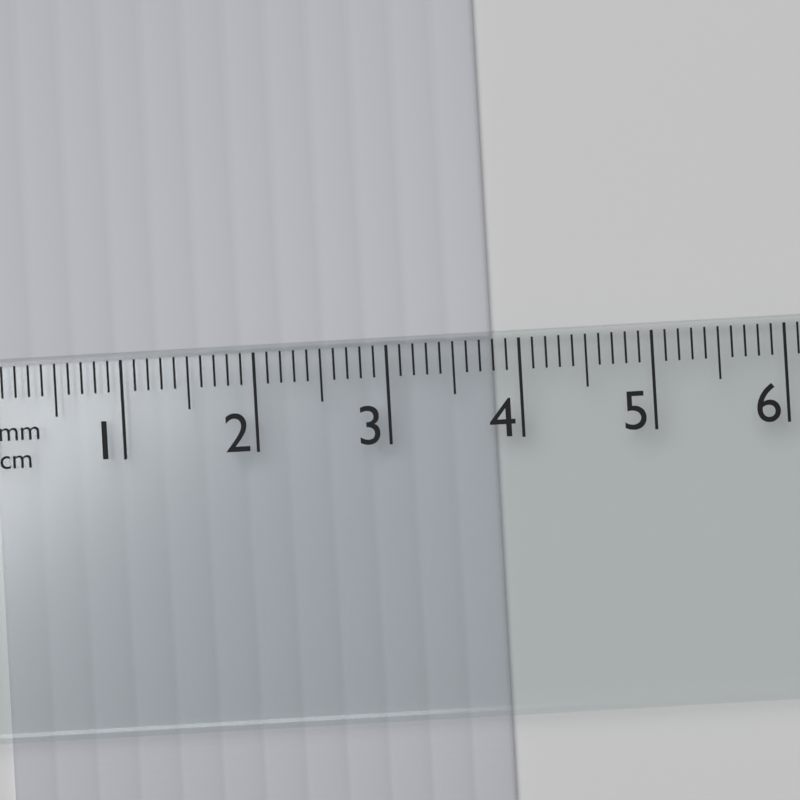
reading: 3.8 cm
